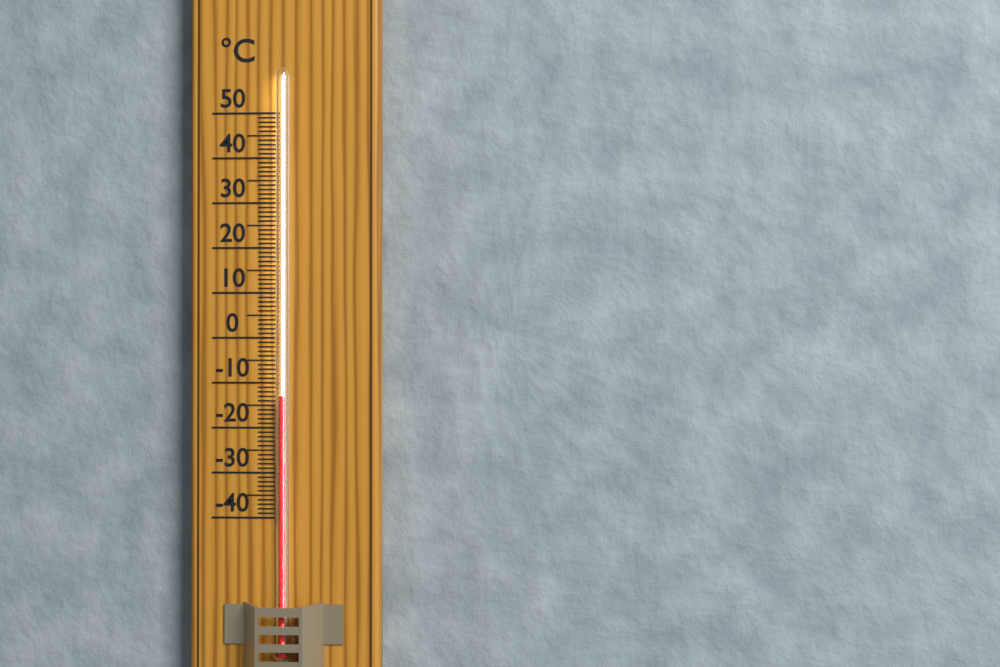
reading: -13 °C
